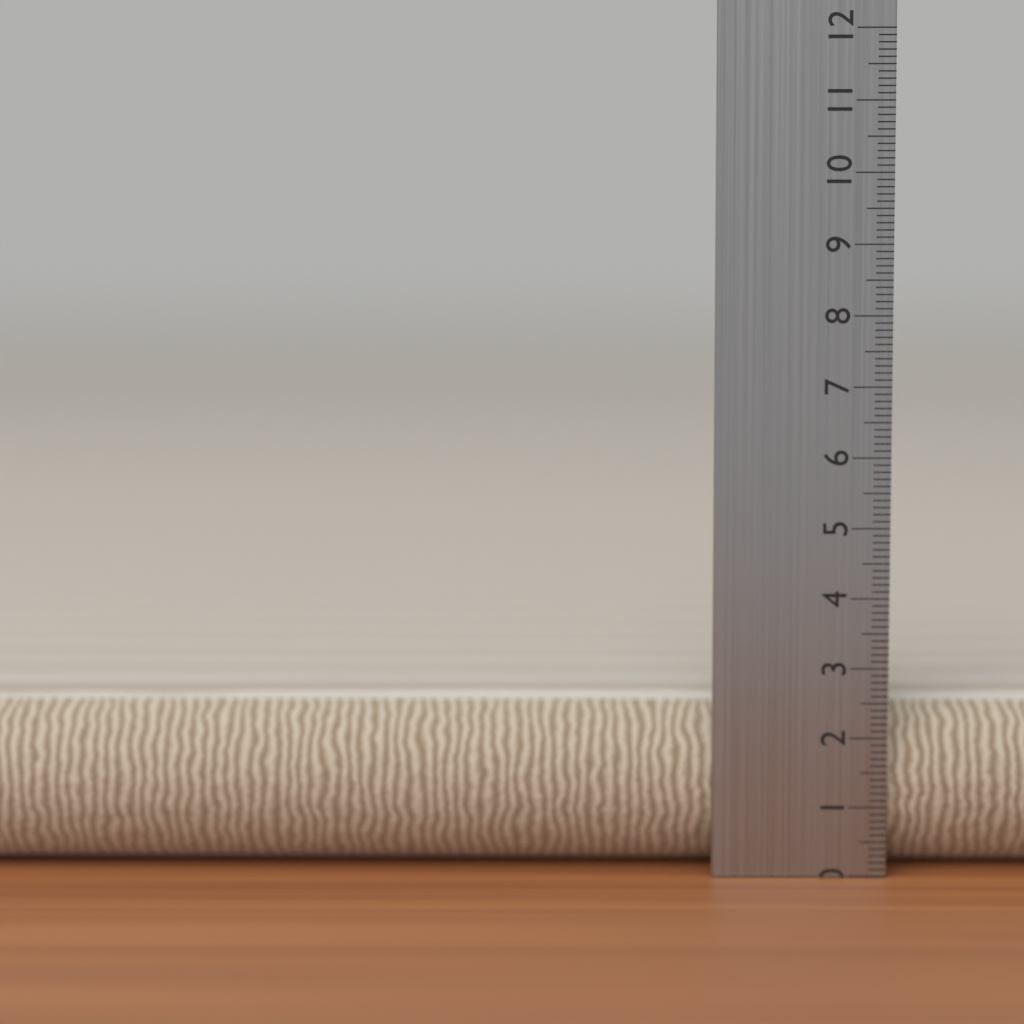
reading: 2.5 cm
